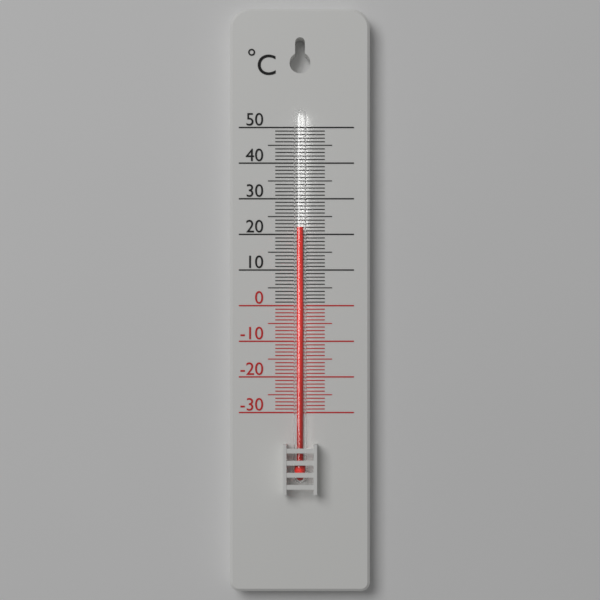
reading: 22 °C
